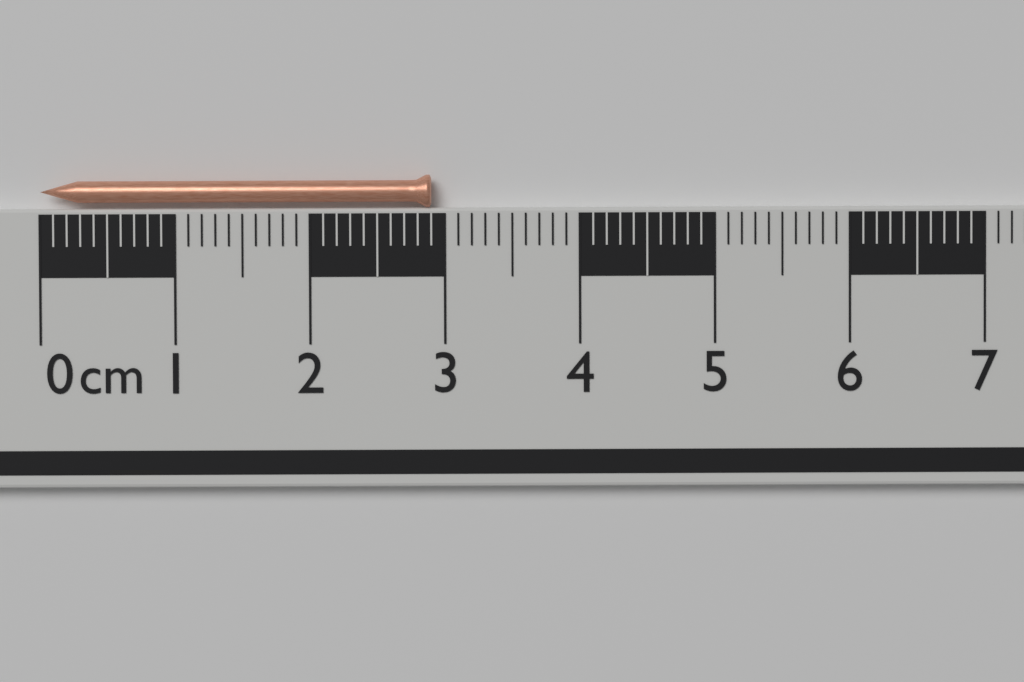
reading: 2.9 cm
